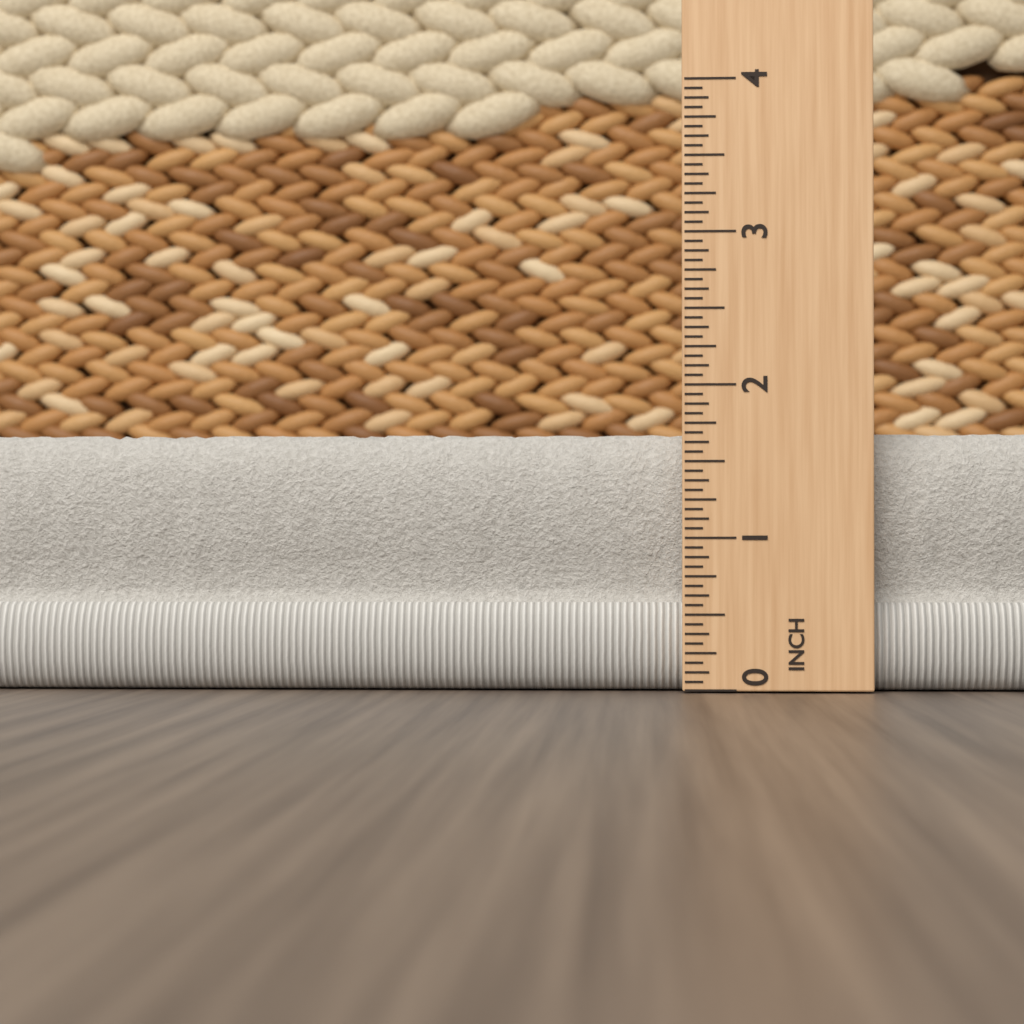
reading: 1.6875 in
